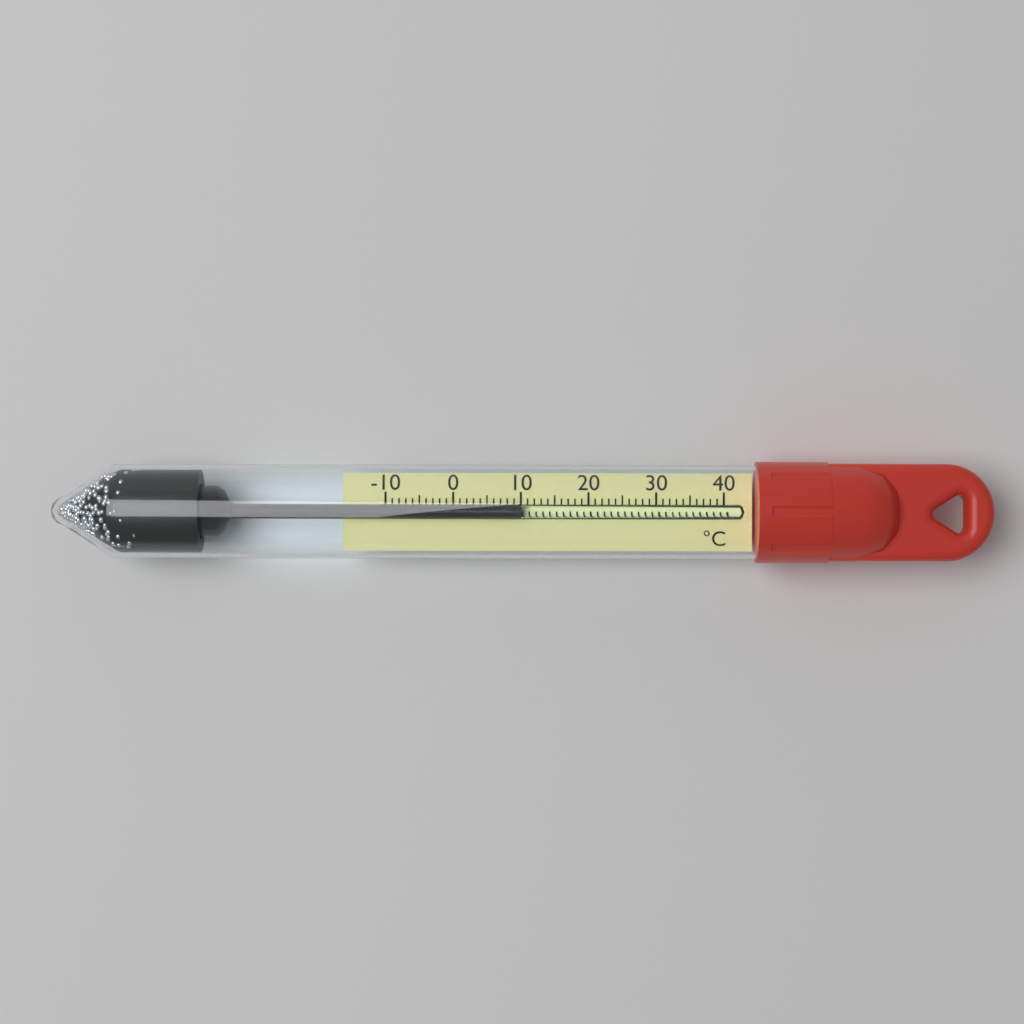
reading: 10 °C
